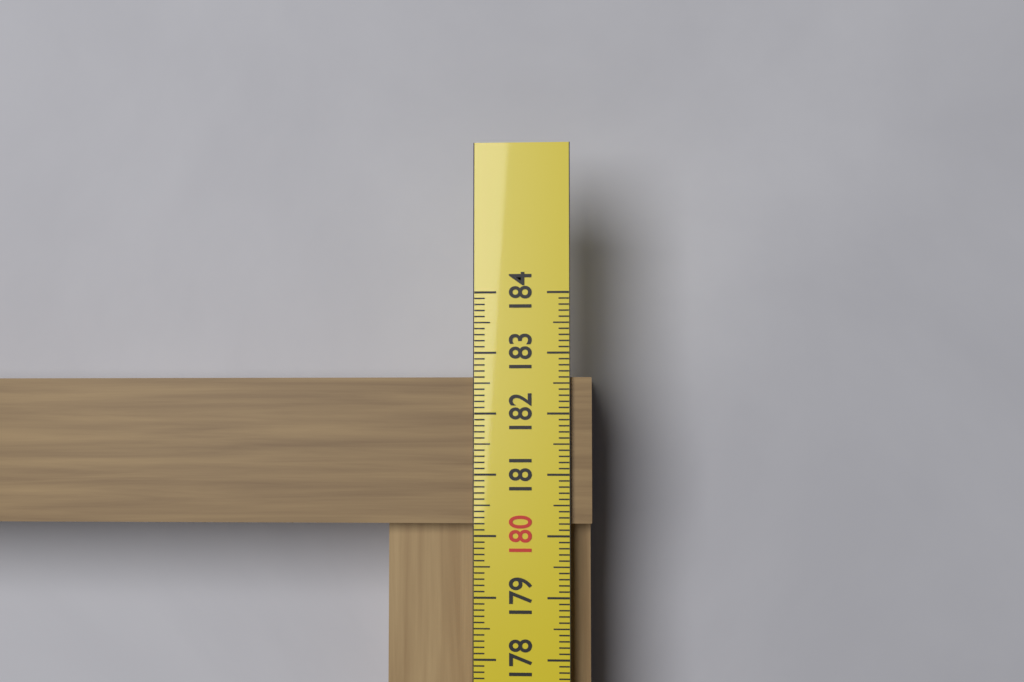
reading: 182.6 cm
